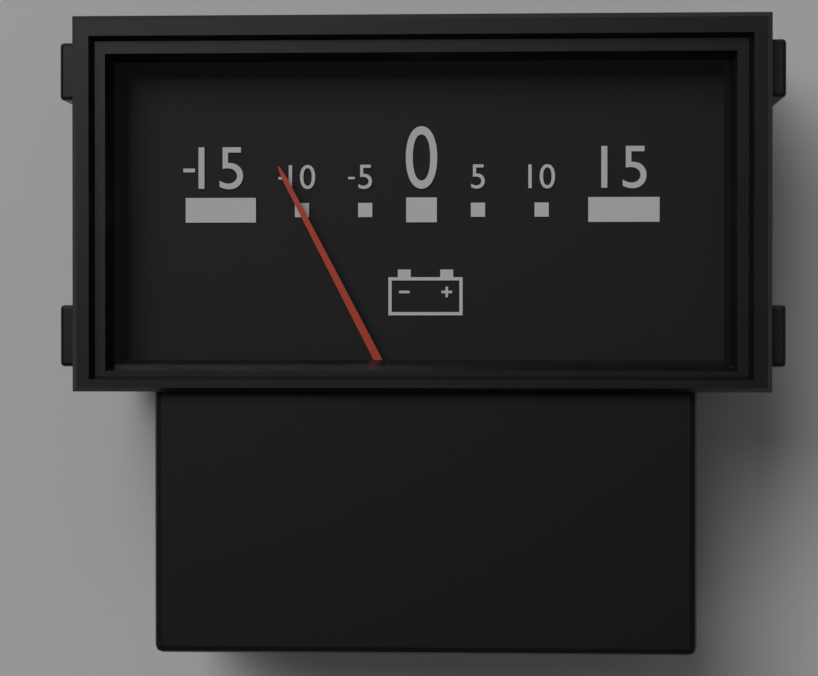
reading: -10 (no unit)
